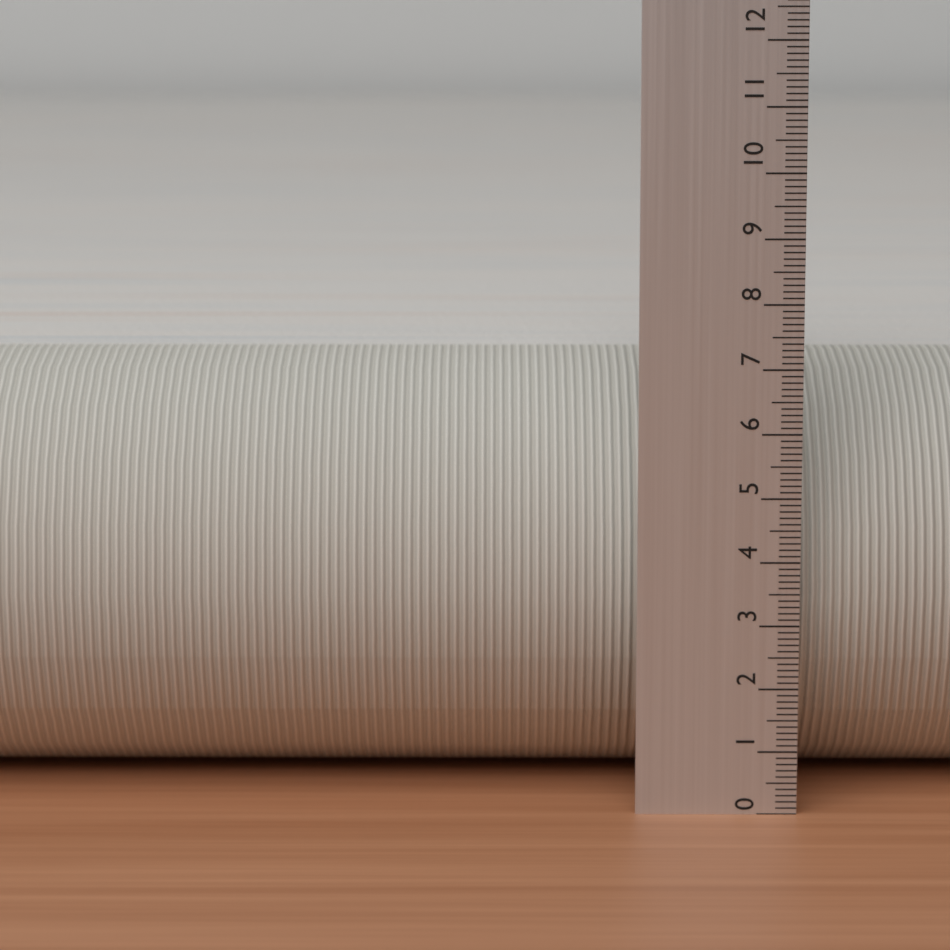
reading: 6.8 (no unit)
